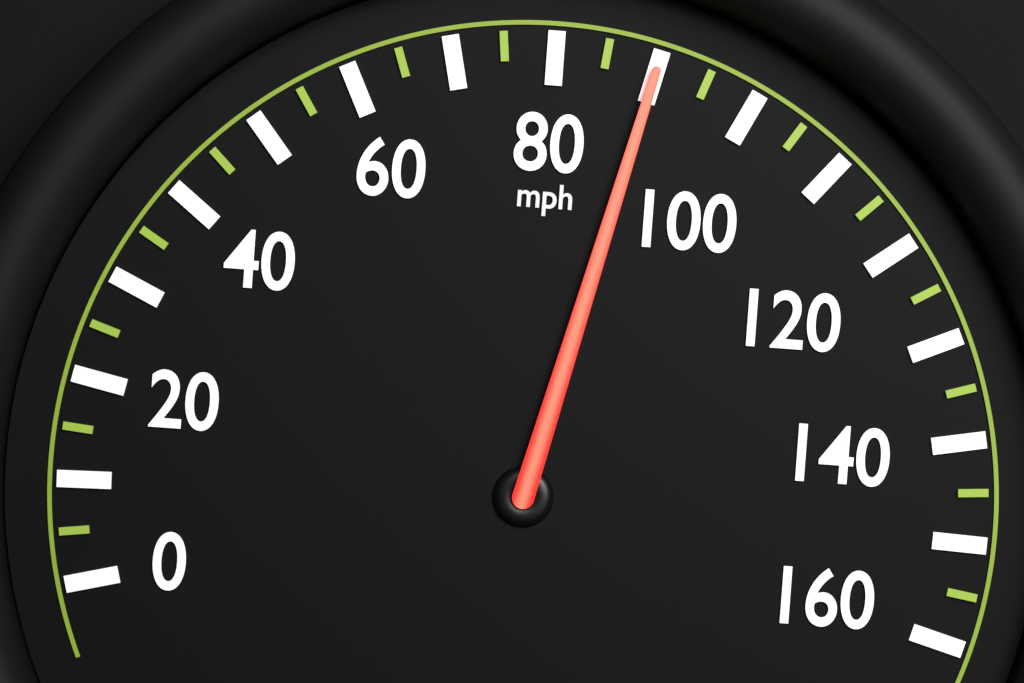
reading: 90 mph
